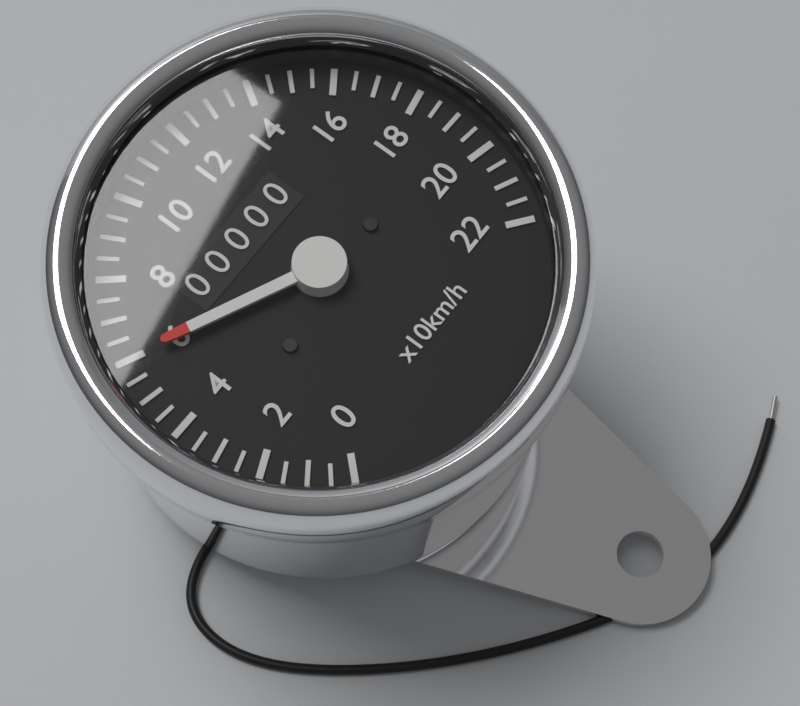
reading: 60 km/h
